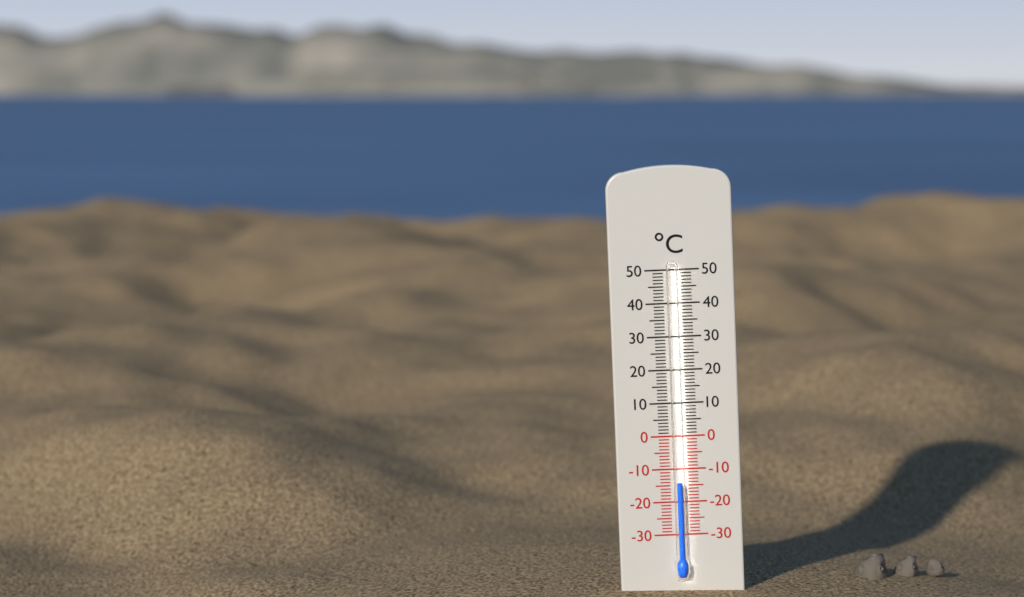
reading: -14 °C
